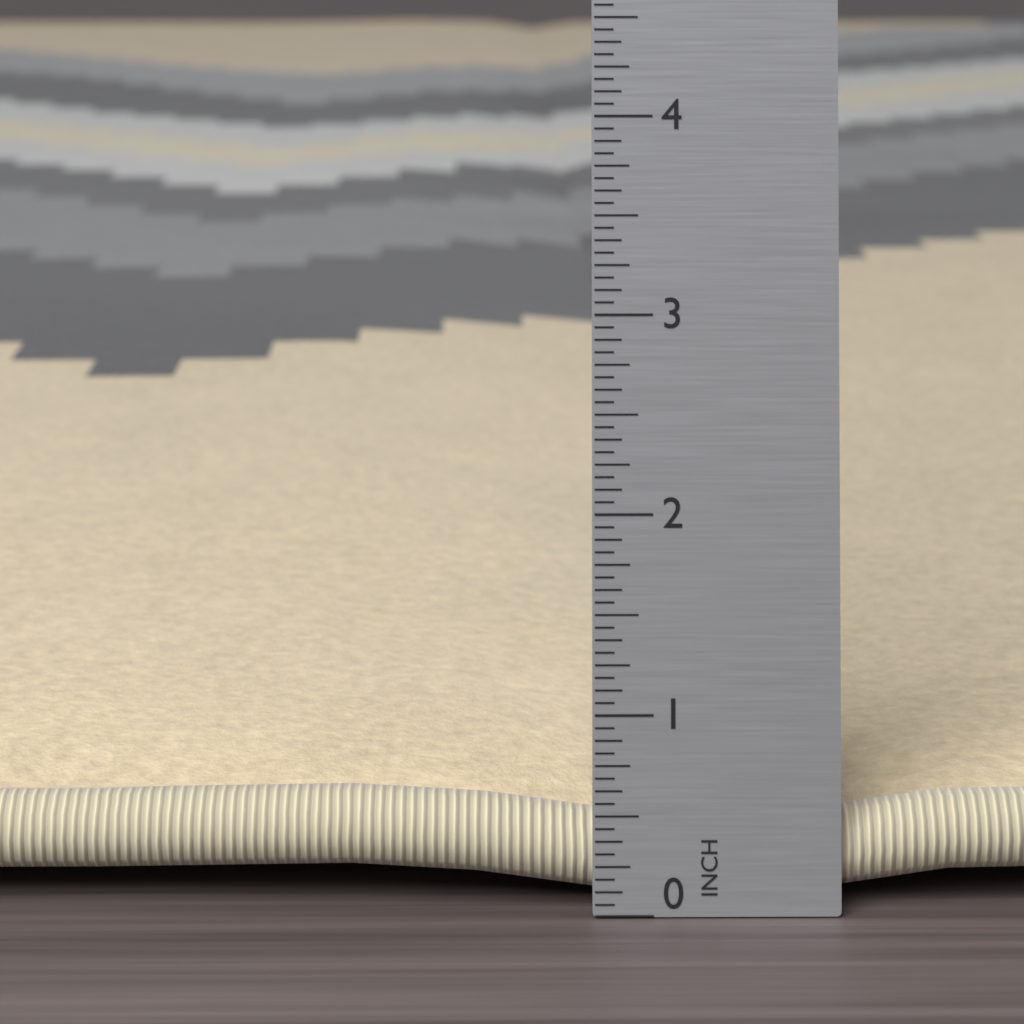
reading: 0.7500 in
